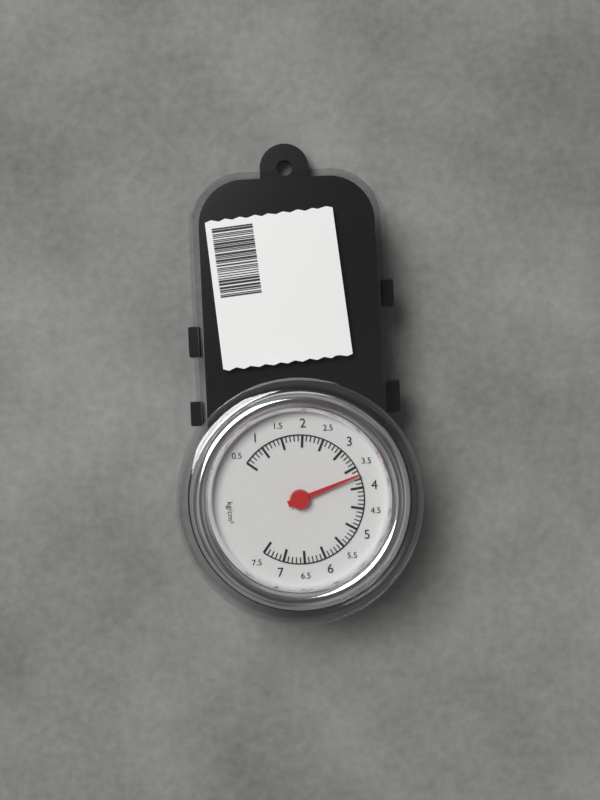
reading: 3.7 kg/cm²
